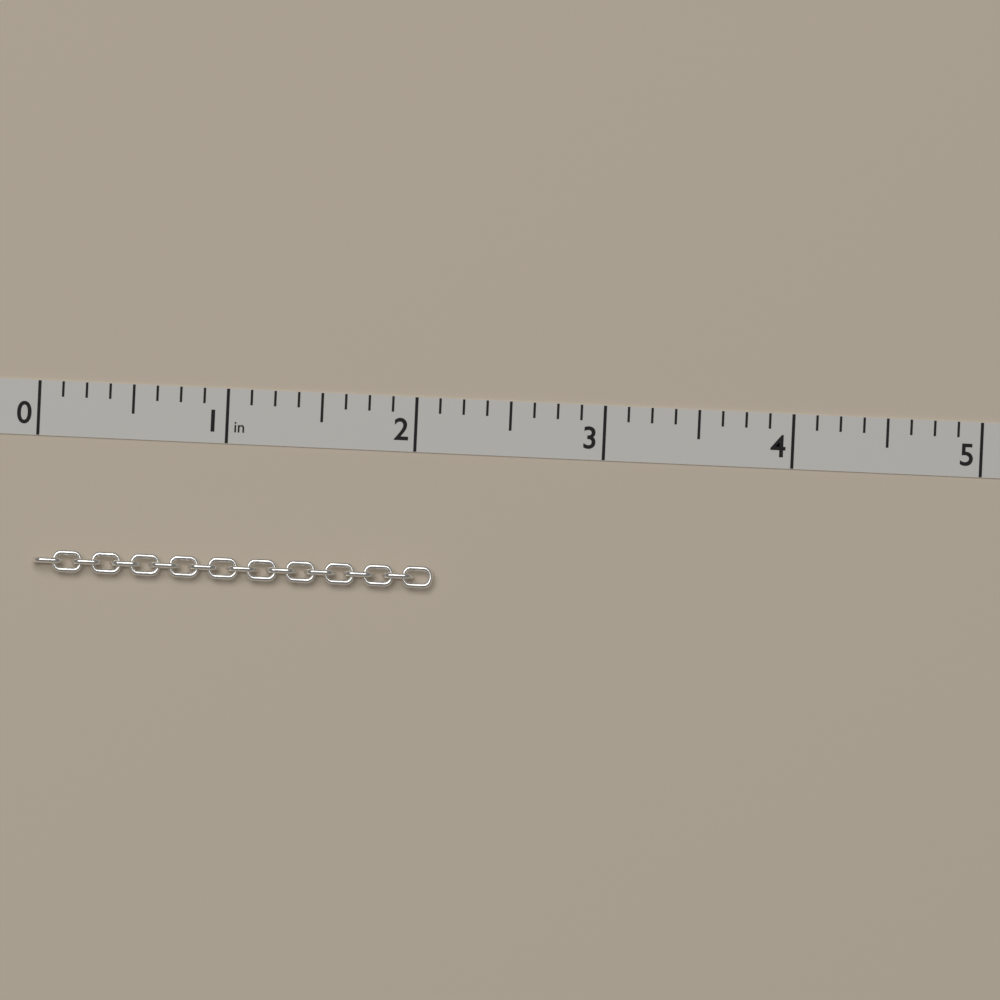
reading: 2.125 in
